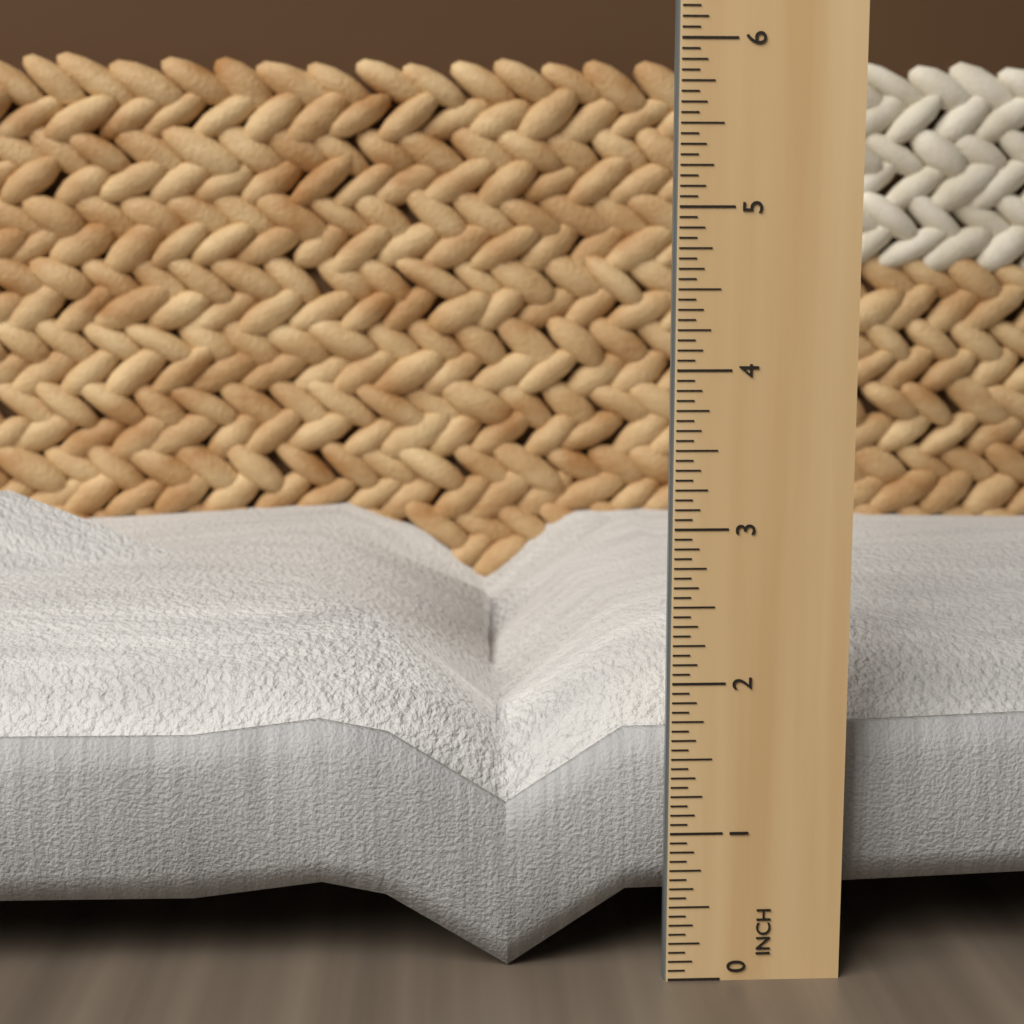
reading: 3.1875 in
